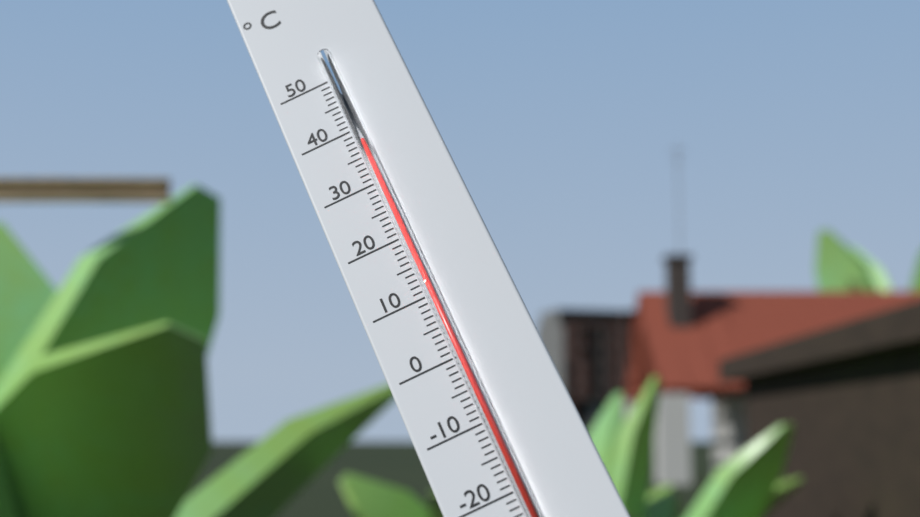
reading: 37 °C
